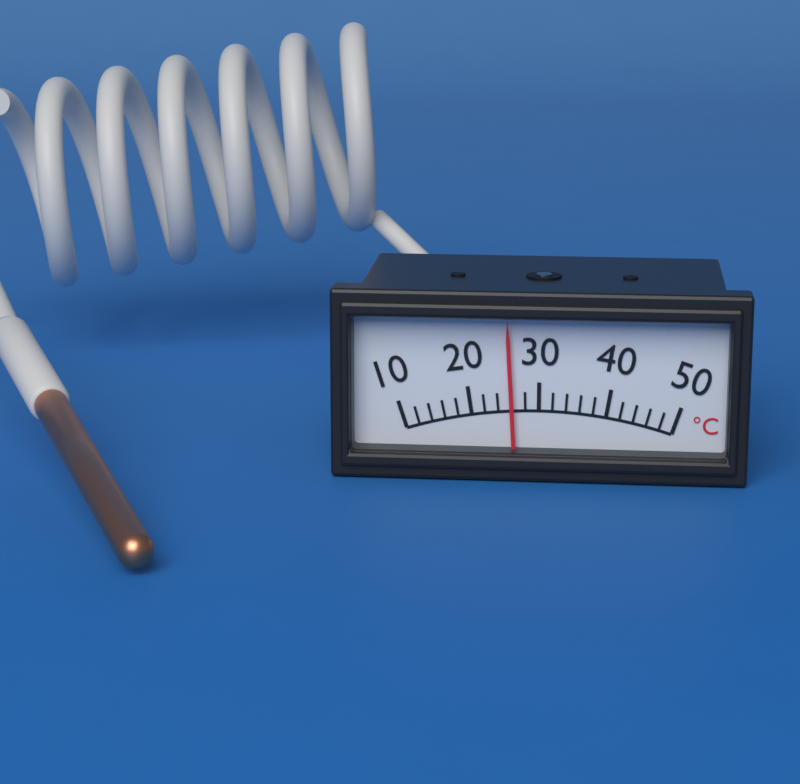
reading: 26 °C
